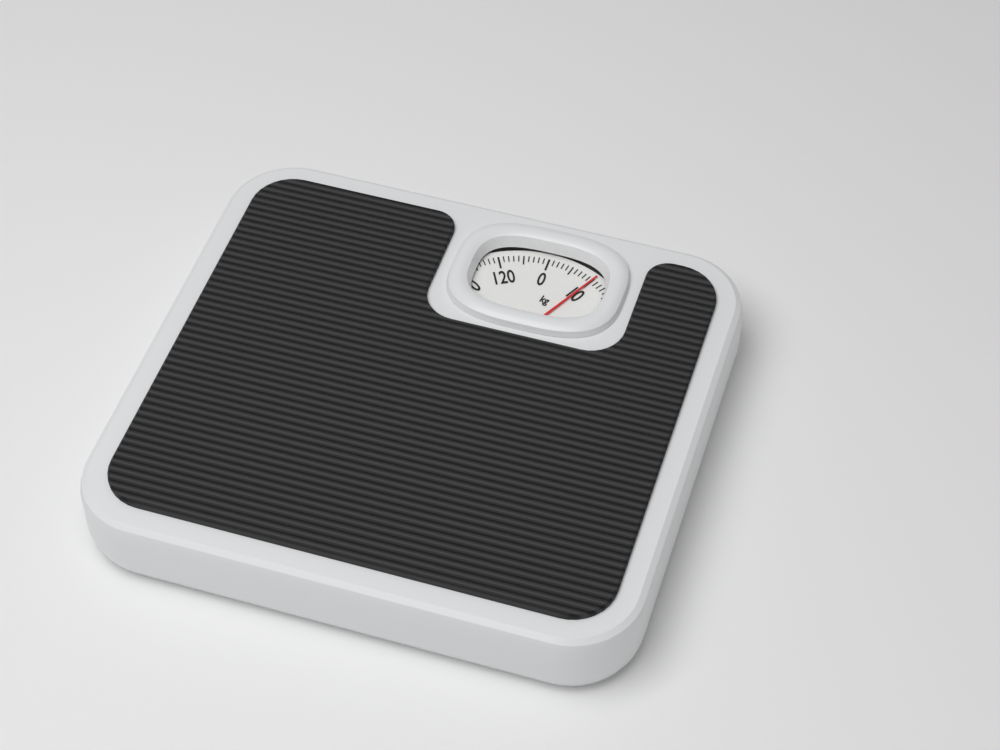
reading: 10 kg
